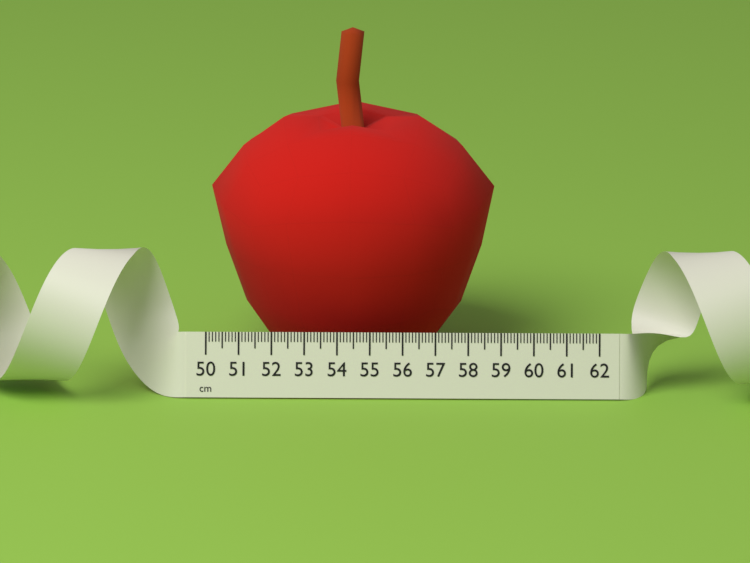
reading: 58.8 cm
